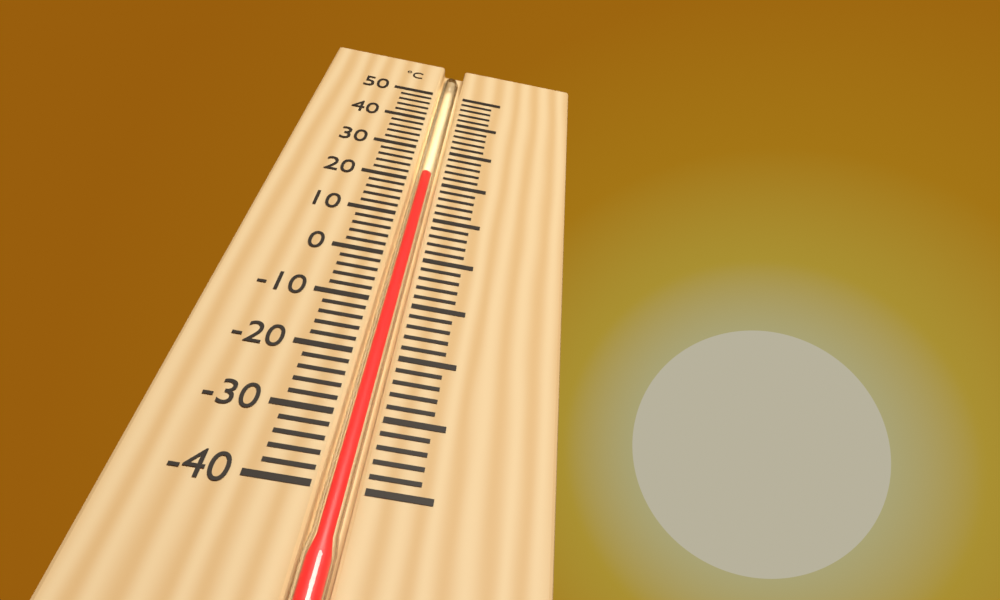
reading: 22 °C
